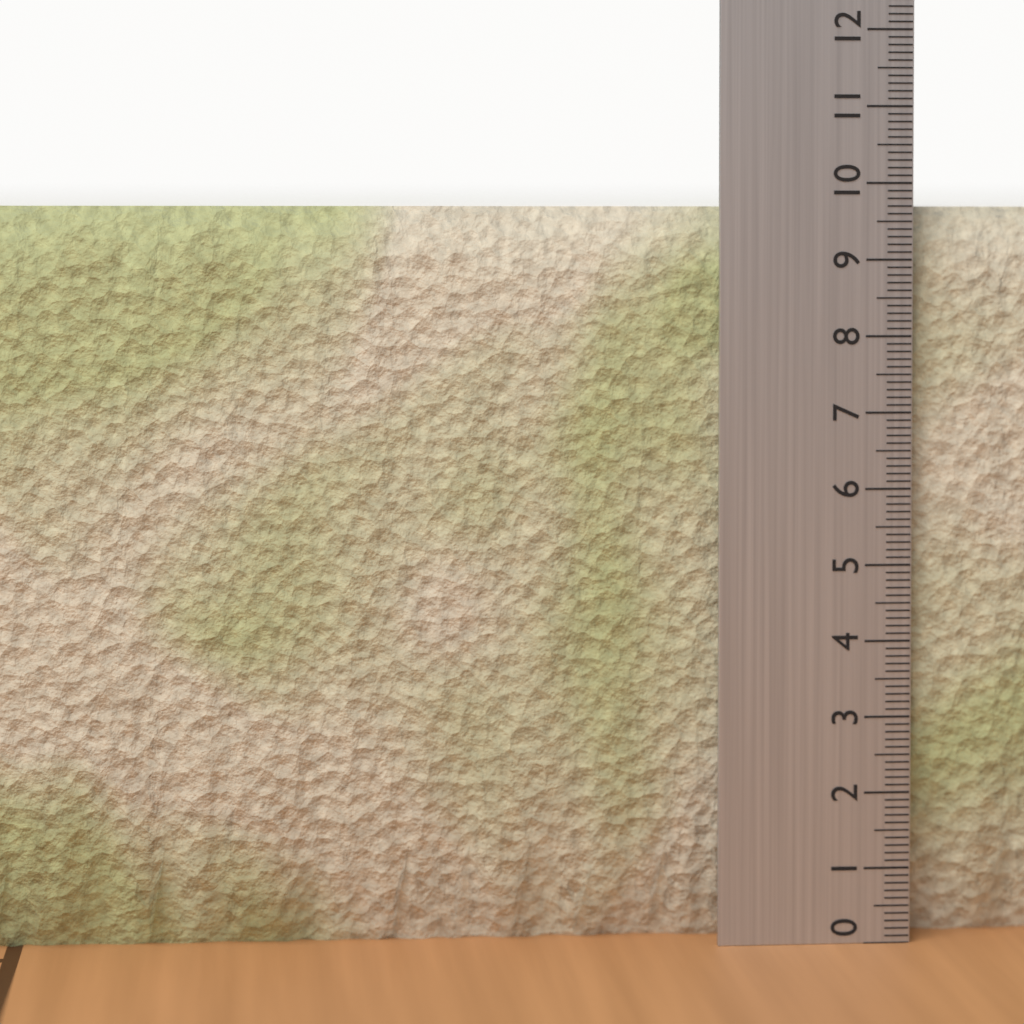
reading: 9.7 (no unit)
